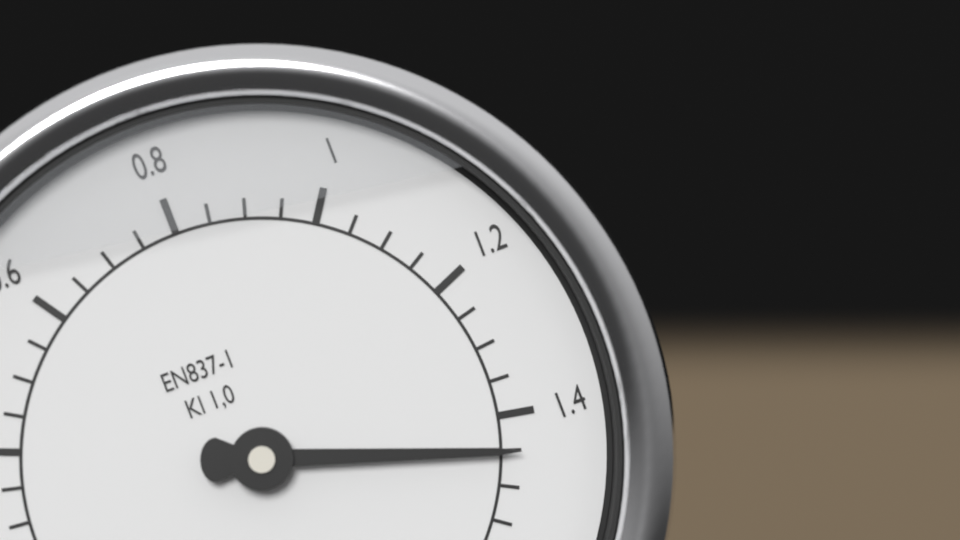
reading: 1.45 MPa
